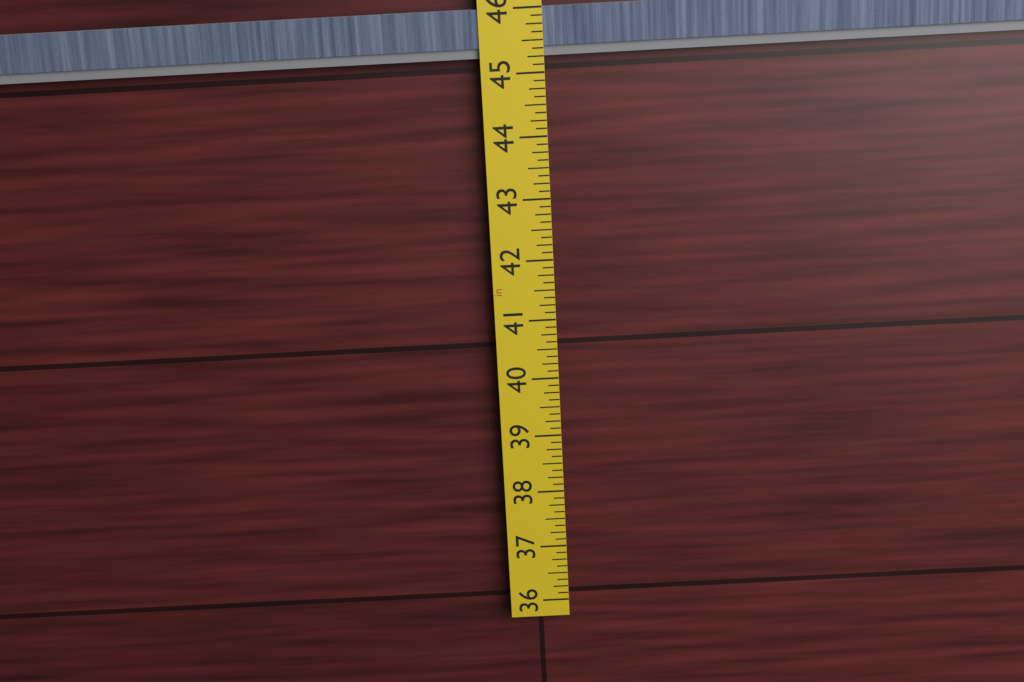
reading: 45.250 in
